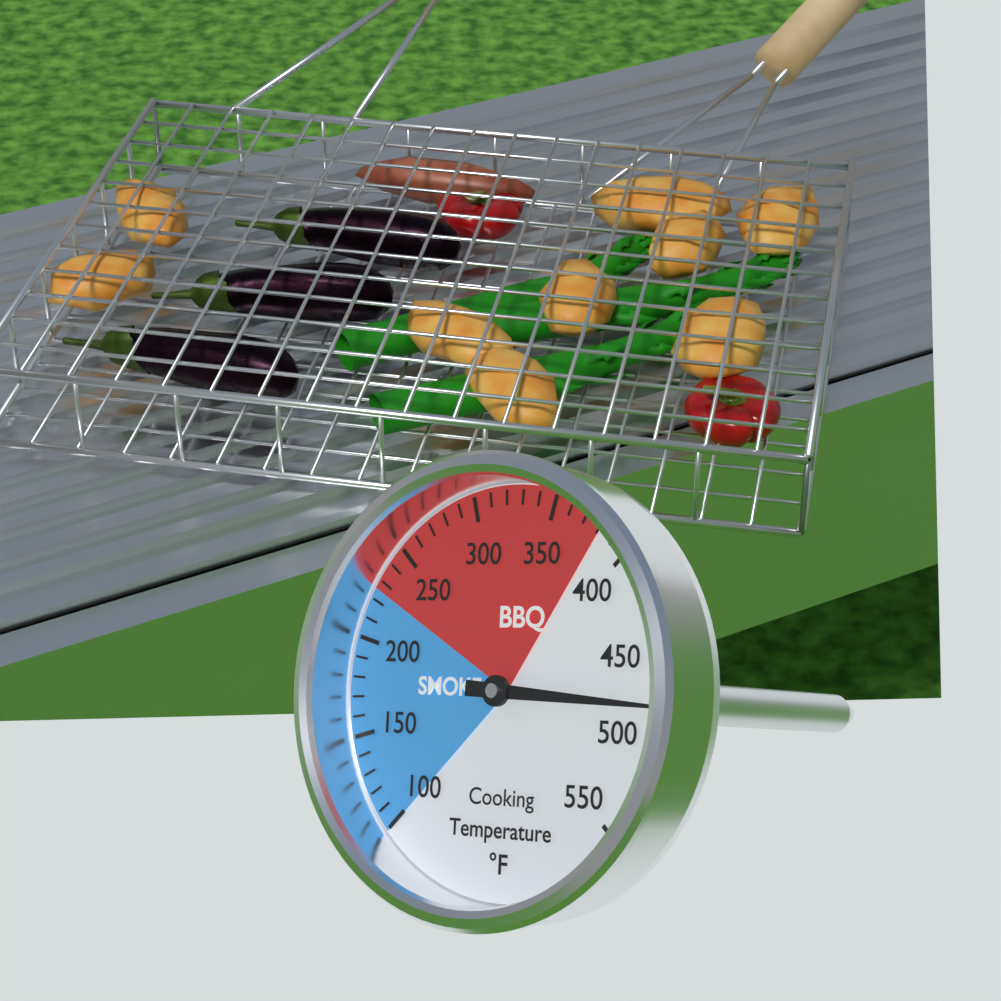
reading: 480 °F
